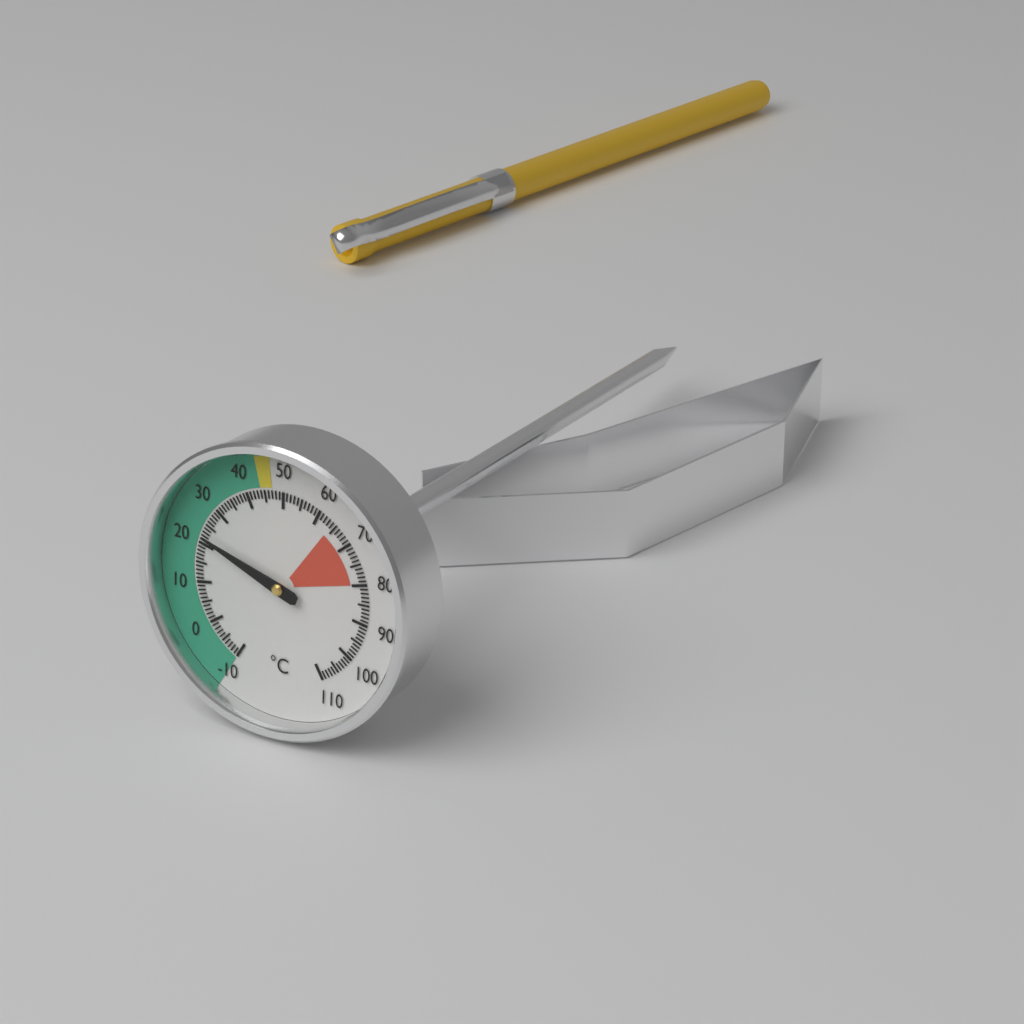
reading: 22 °C
